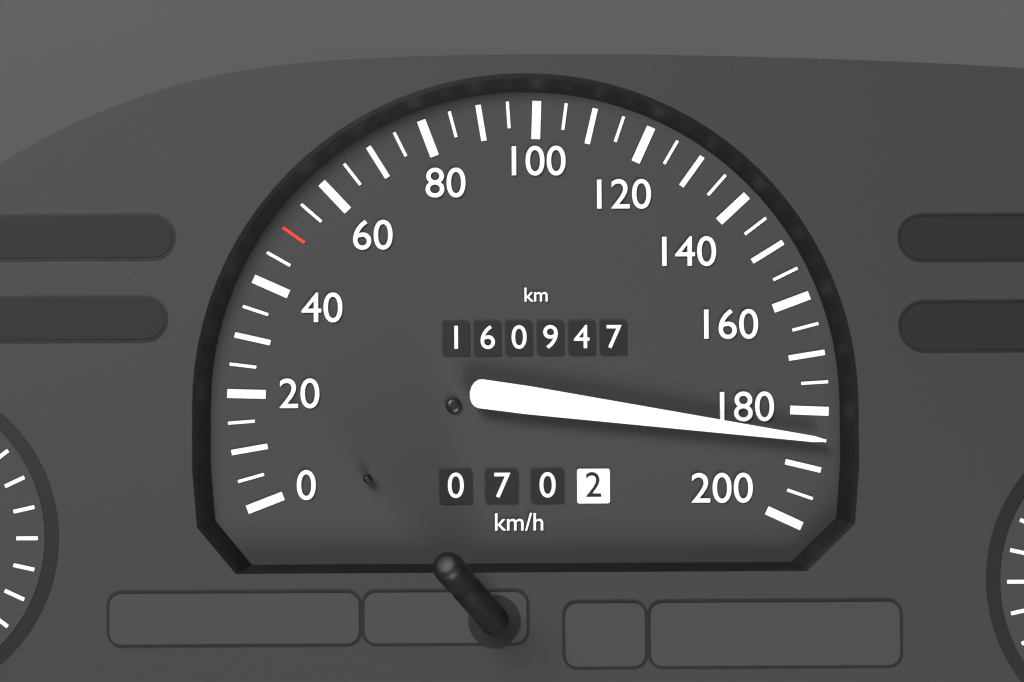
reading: 185 km/h
